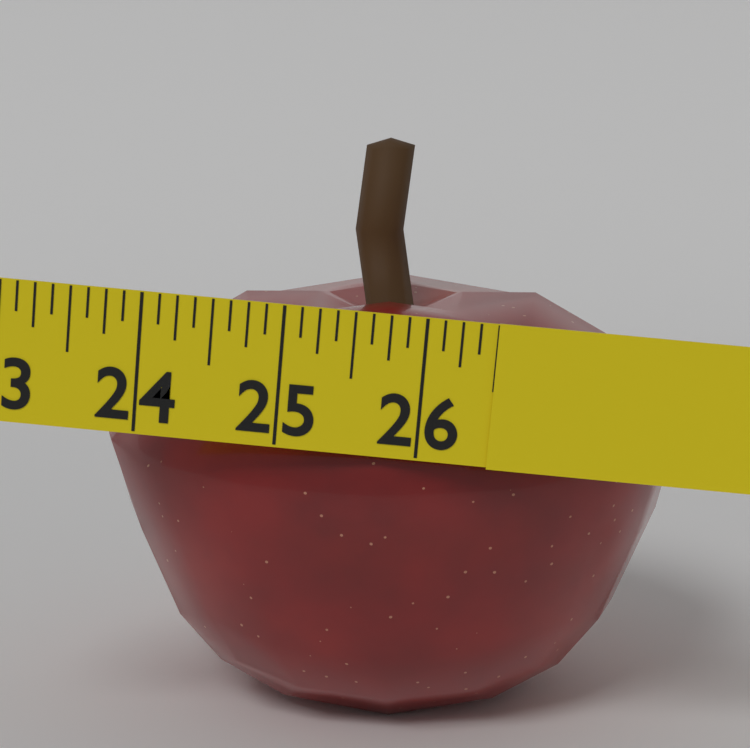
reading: 26.500 in
